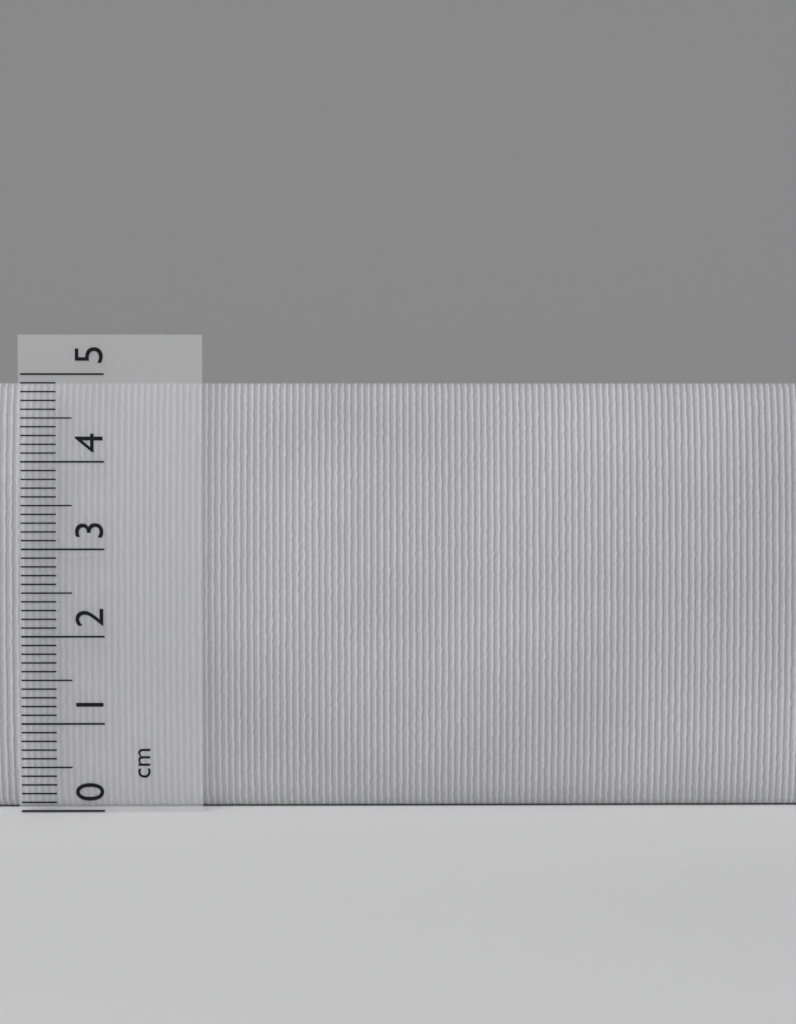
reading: 4.9 cm
